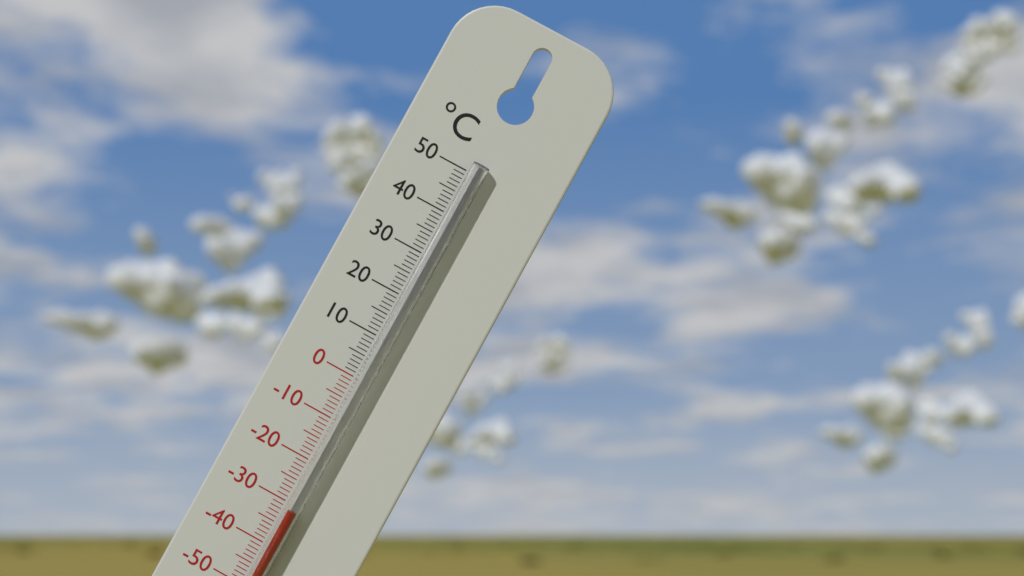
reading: -31 °C
